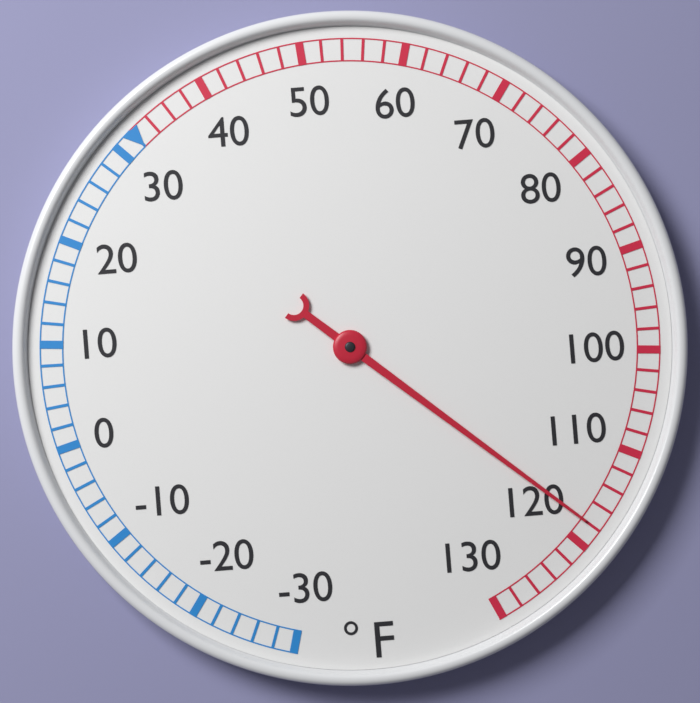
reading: 118 °F
